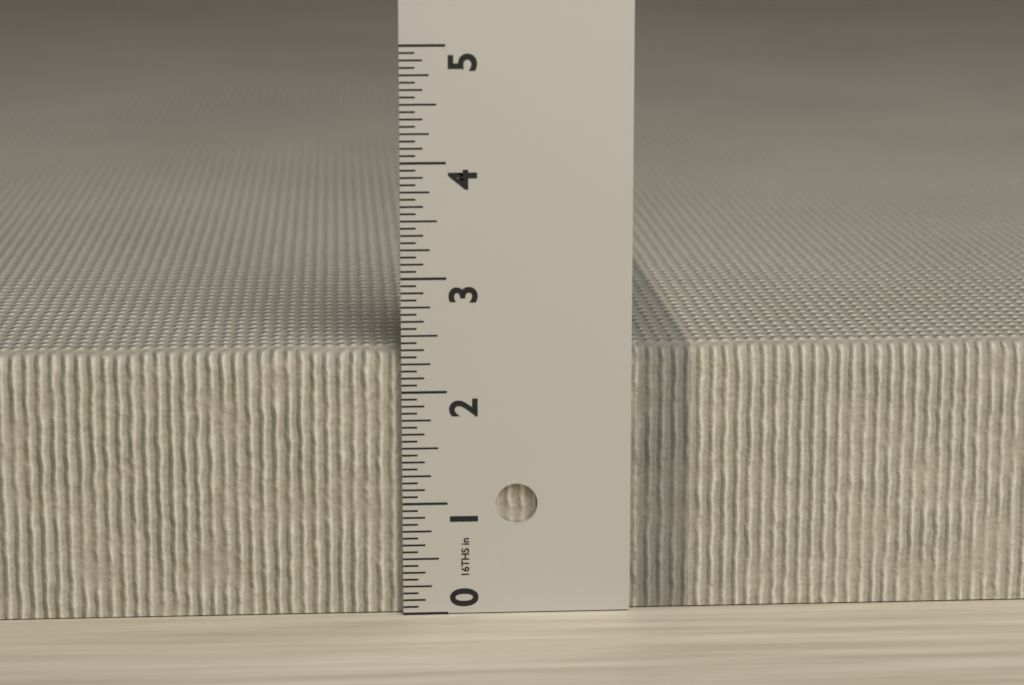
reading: 2.3750 in
